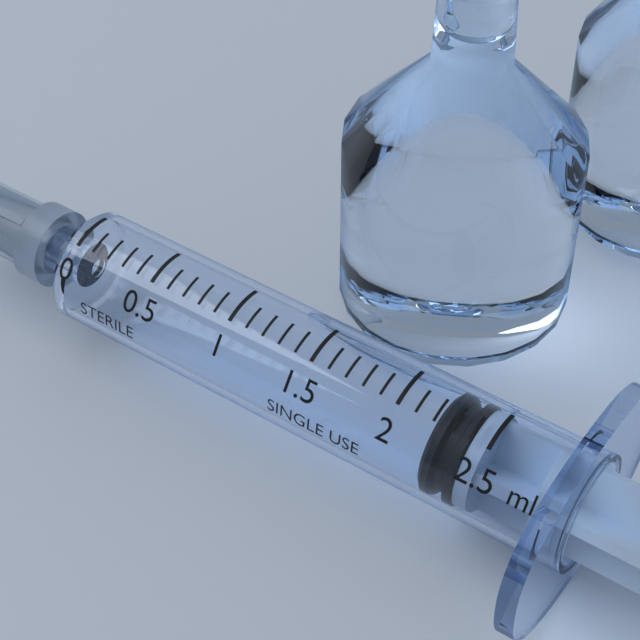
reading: 2.2 ml
